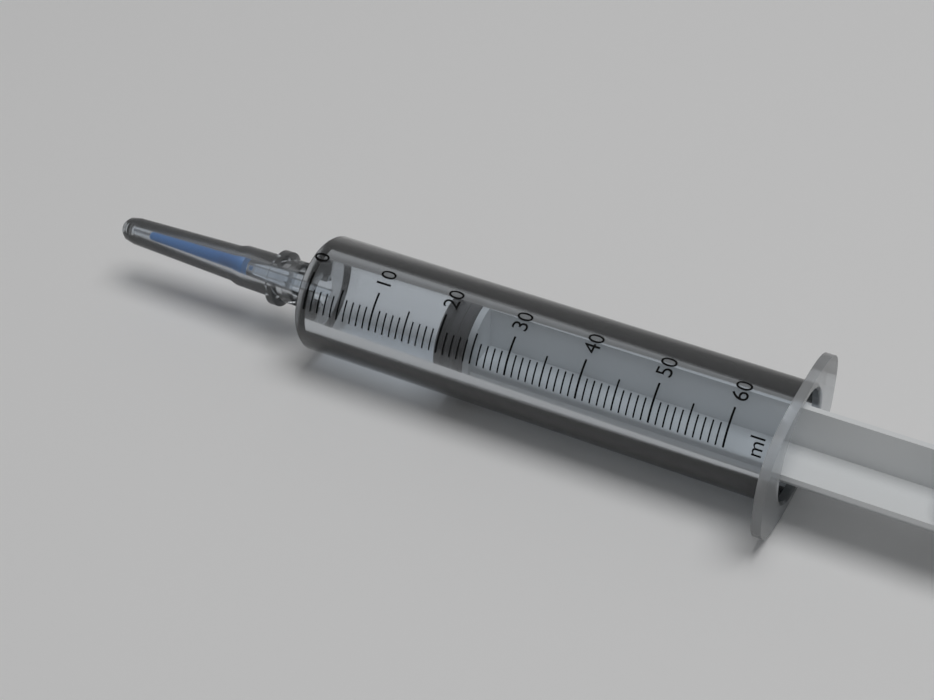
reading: 19 ml
